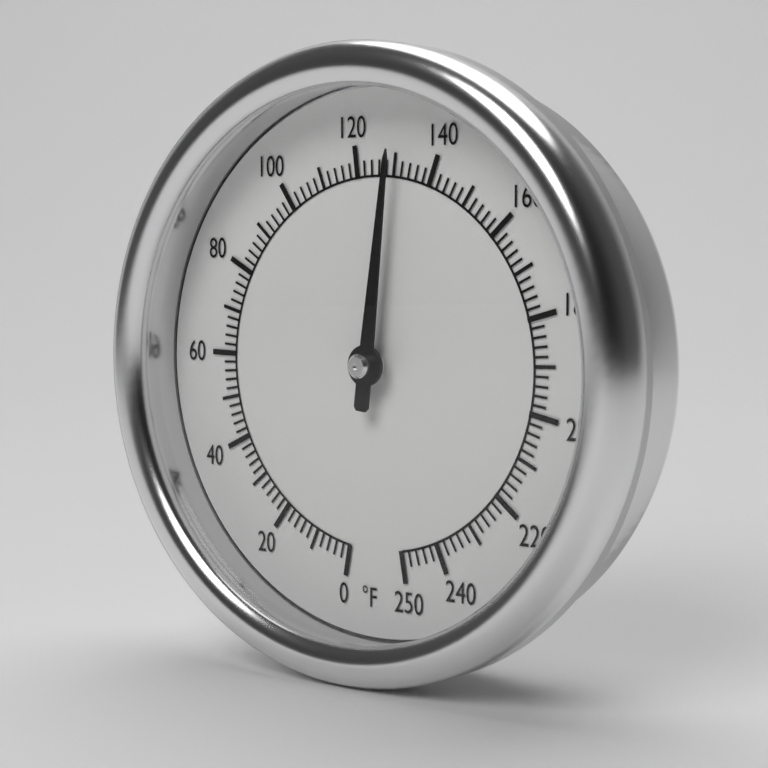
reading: 130 °F
